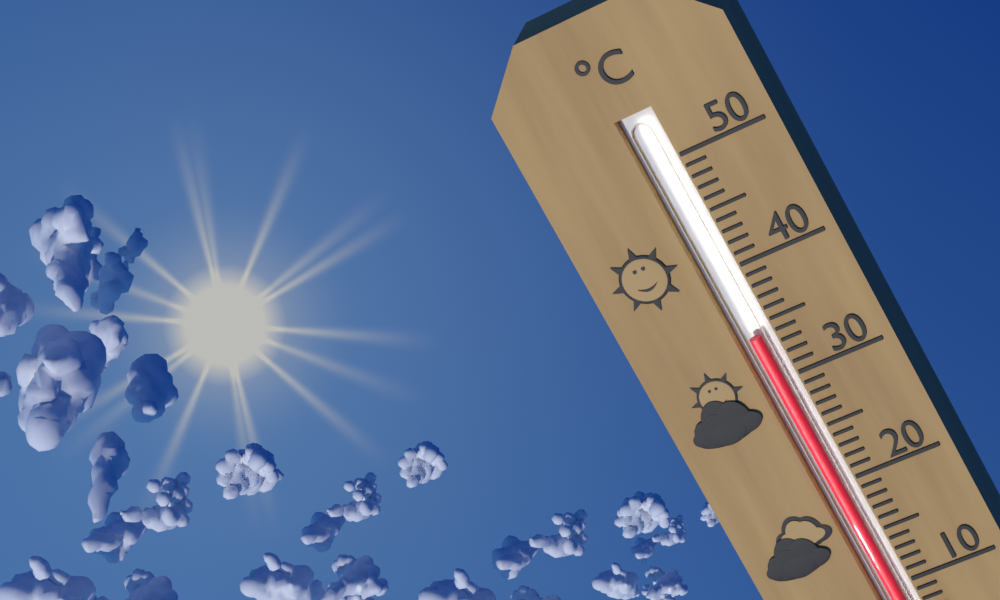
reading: 34 °C
